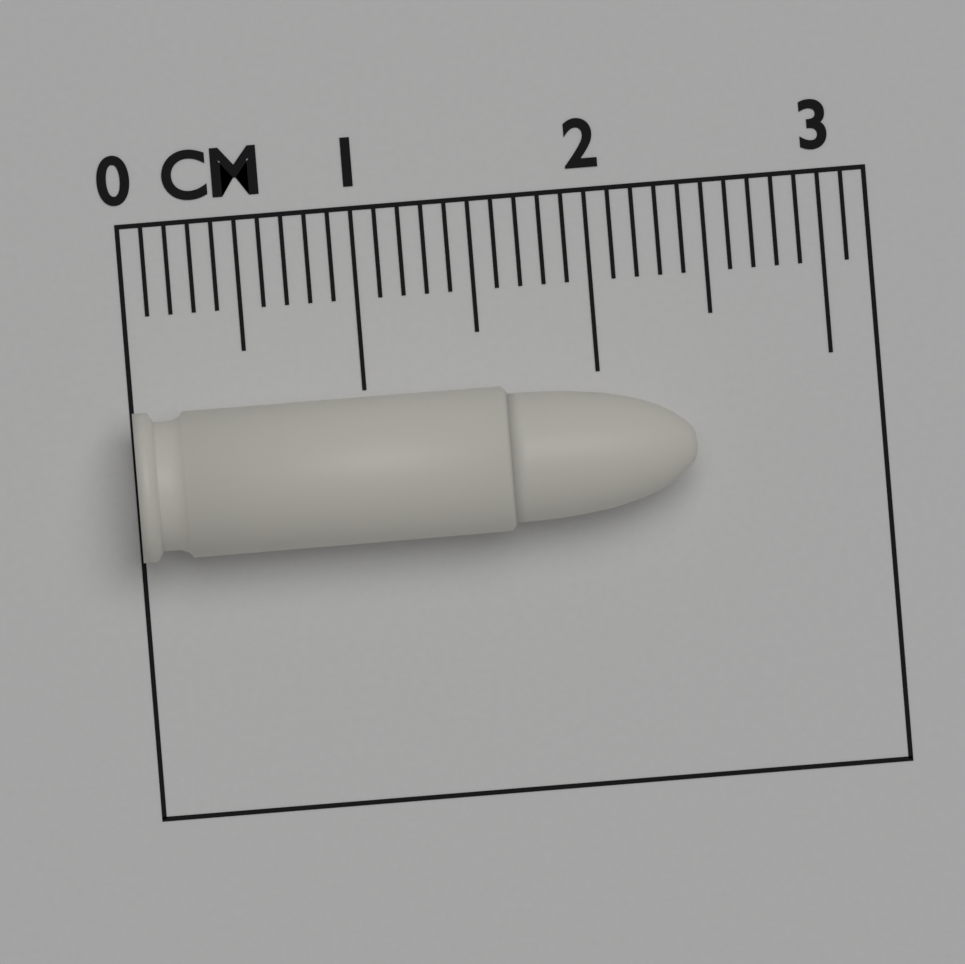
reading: 2.4 cm
